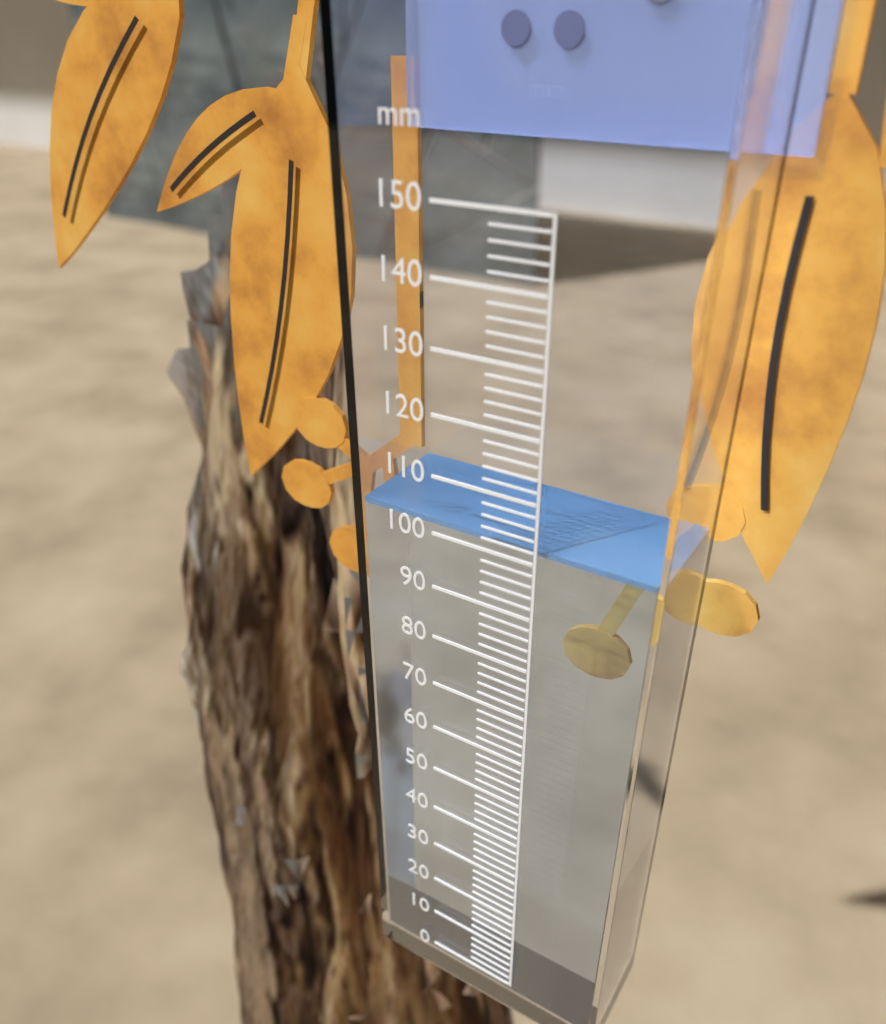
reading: 102 mm
